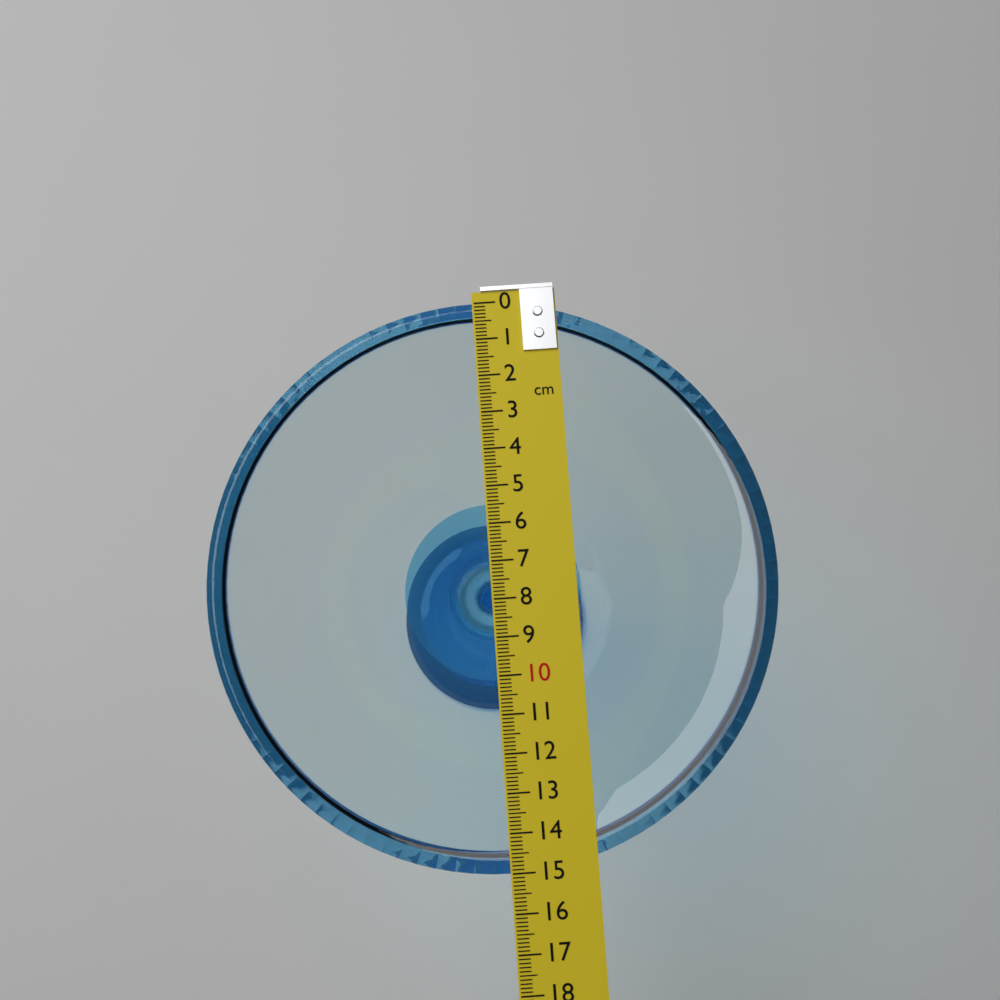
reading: 15.0 cm
